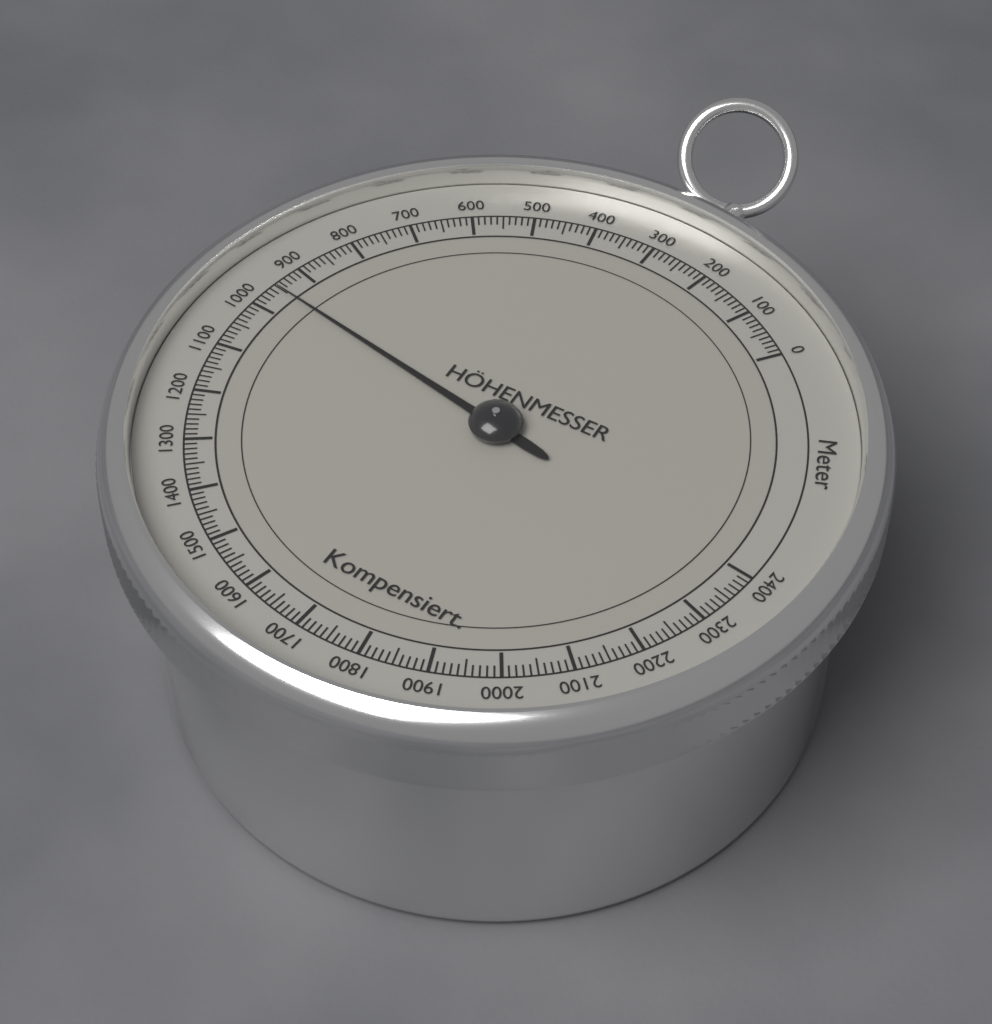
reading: 950 m
